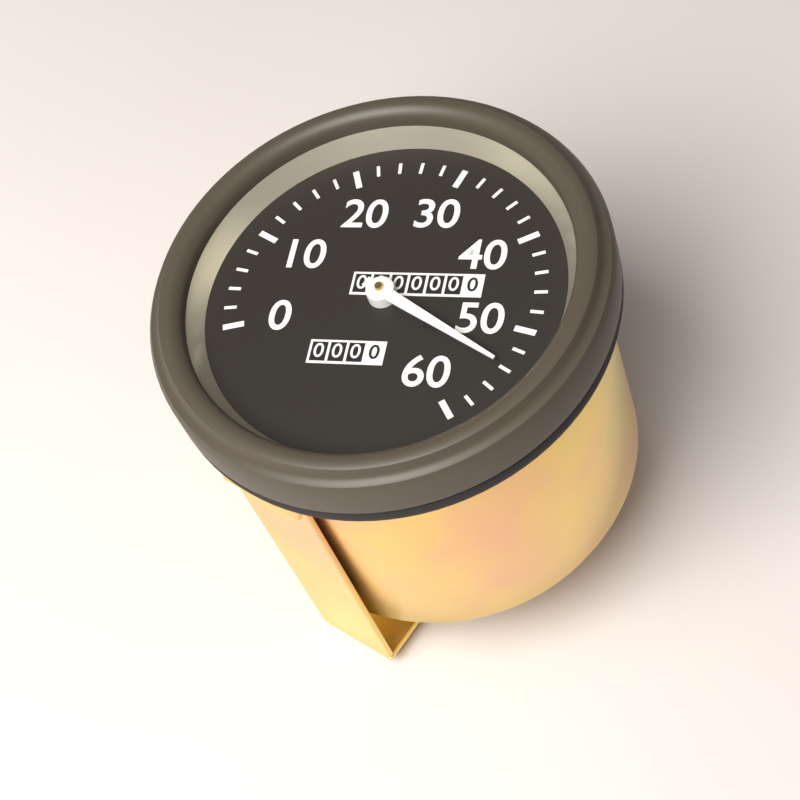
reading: 54 (no unit)
